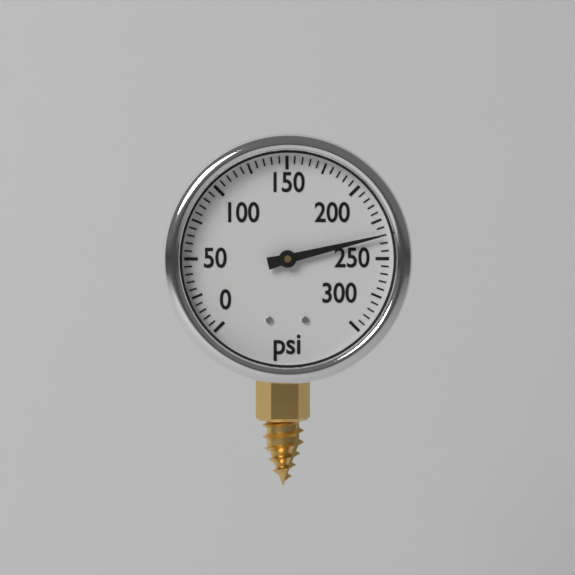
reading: 235 psi
